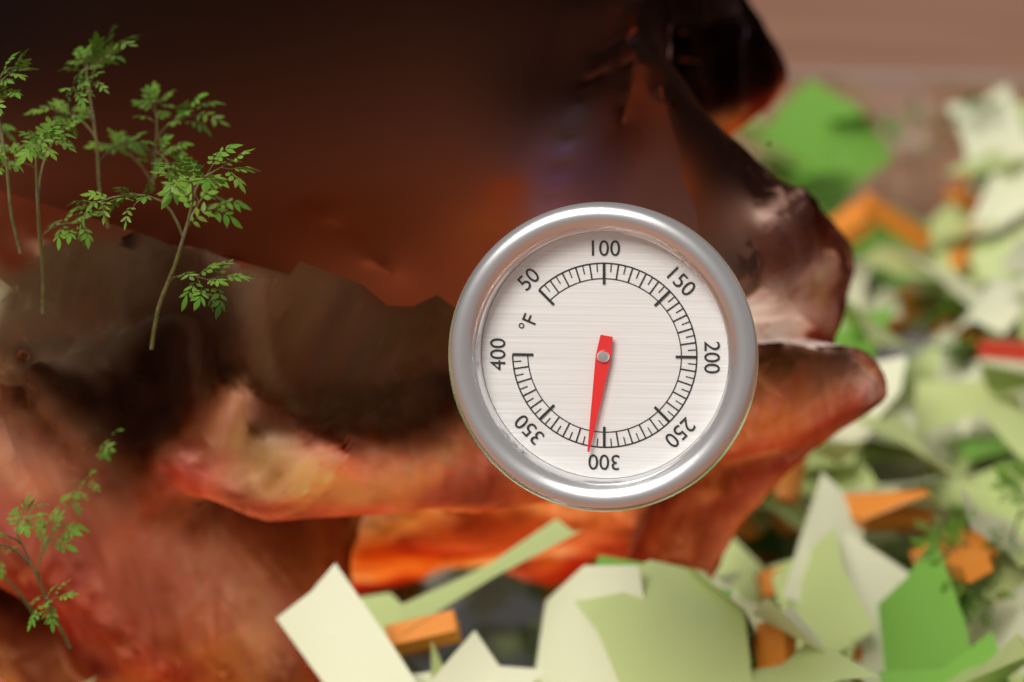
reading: 310 °F
